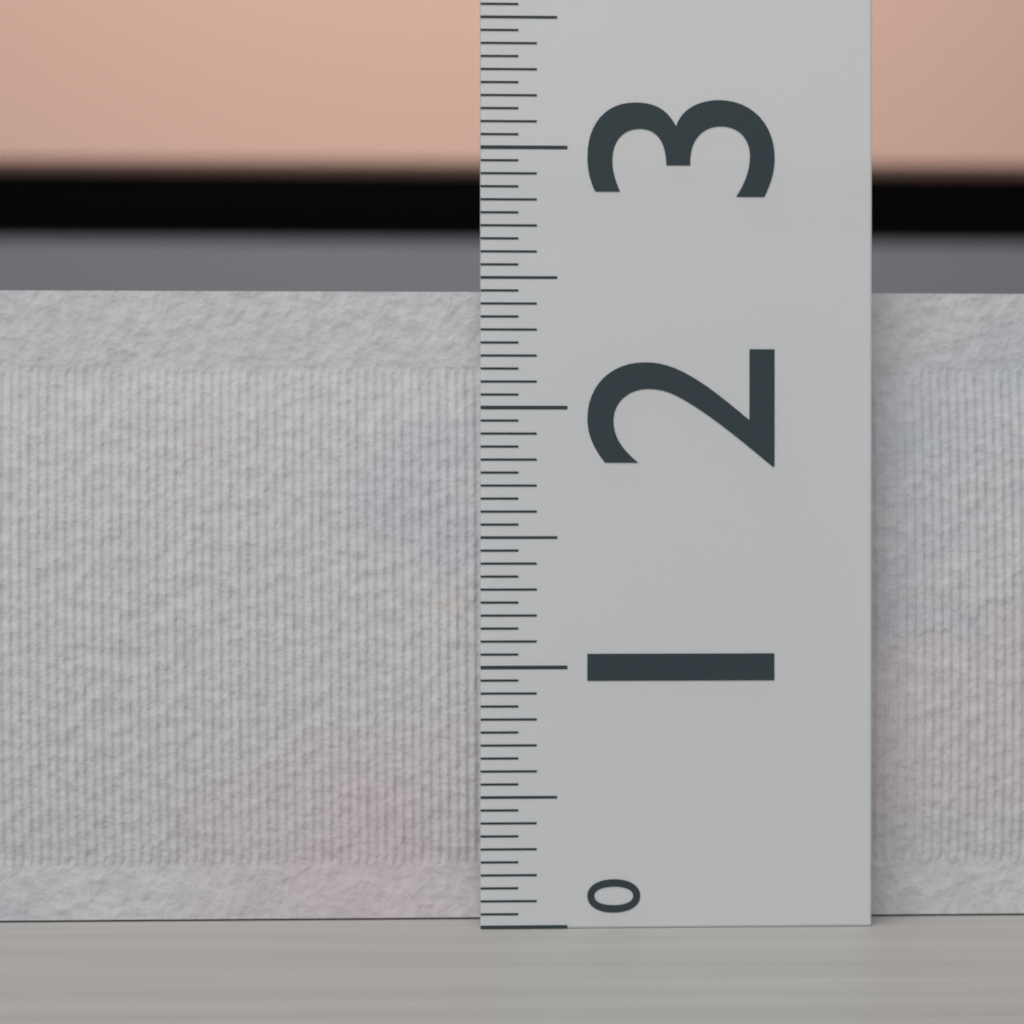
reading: 2.50 (no unit)
